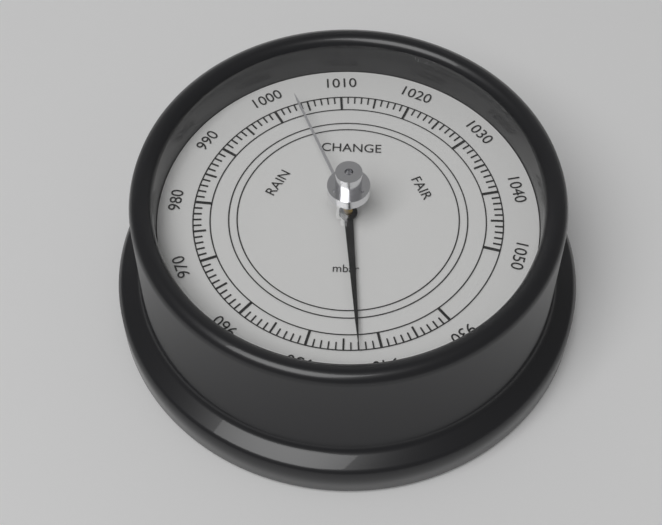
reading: 943 mbar
